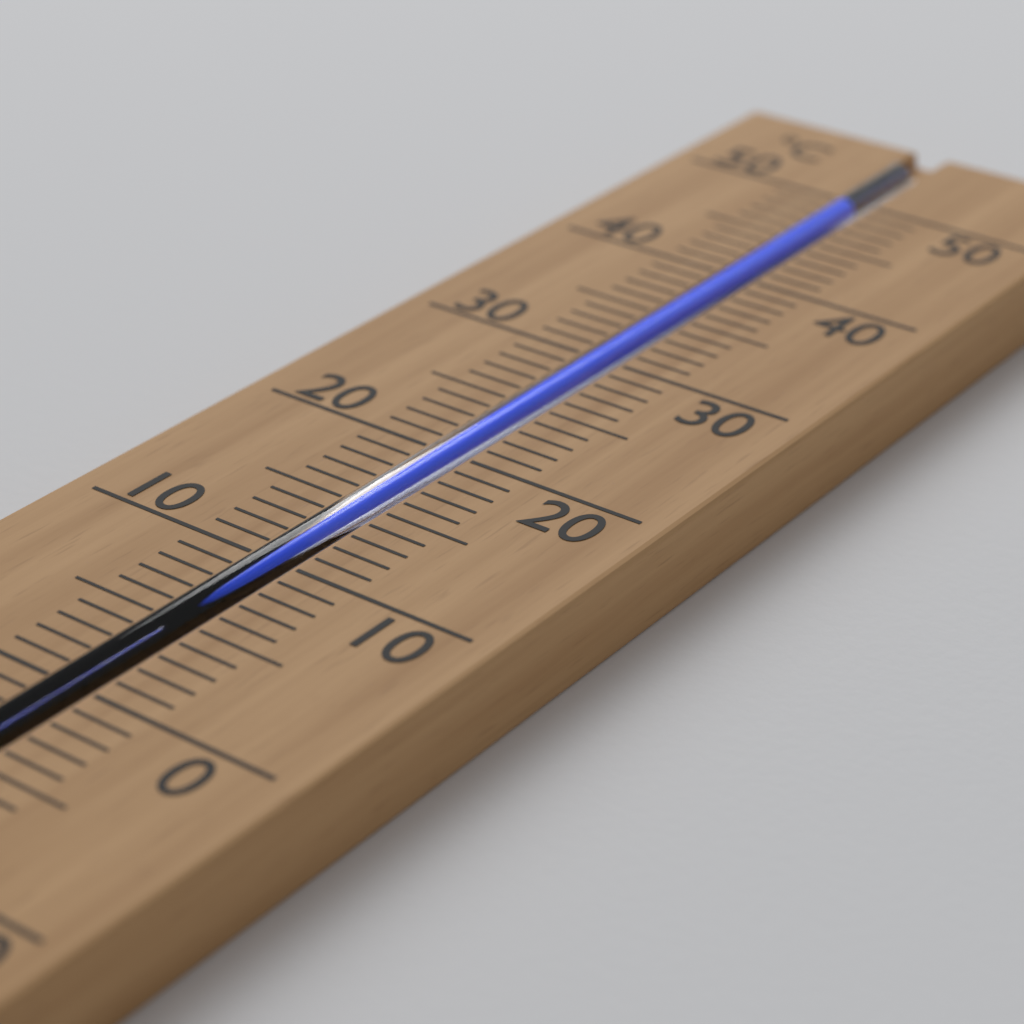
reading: 49 °C
